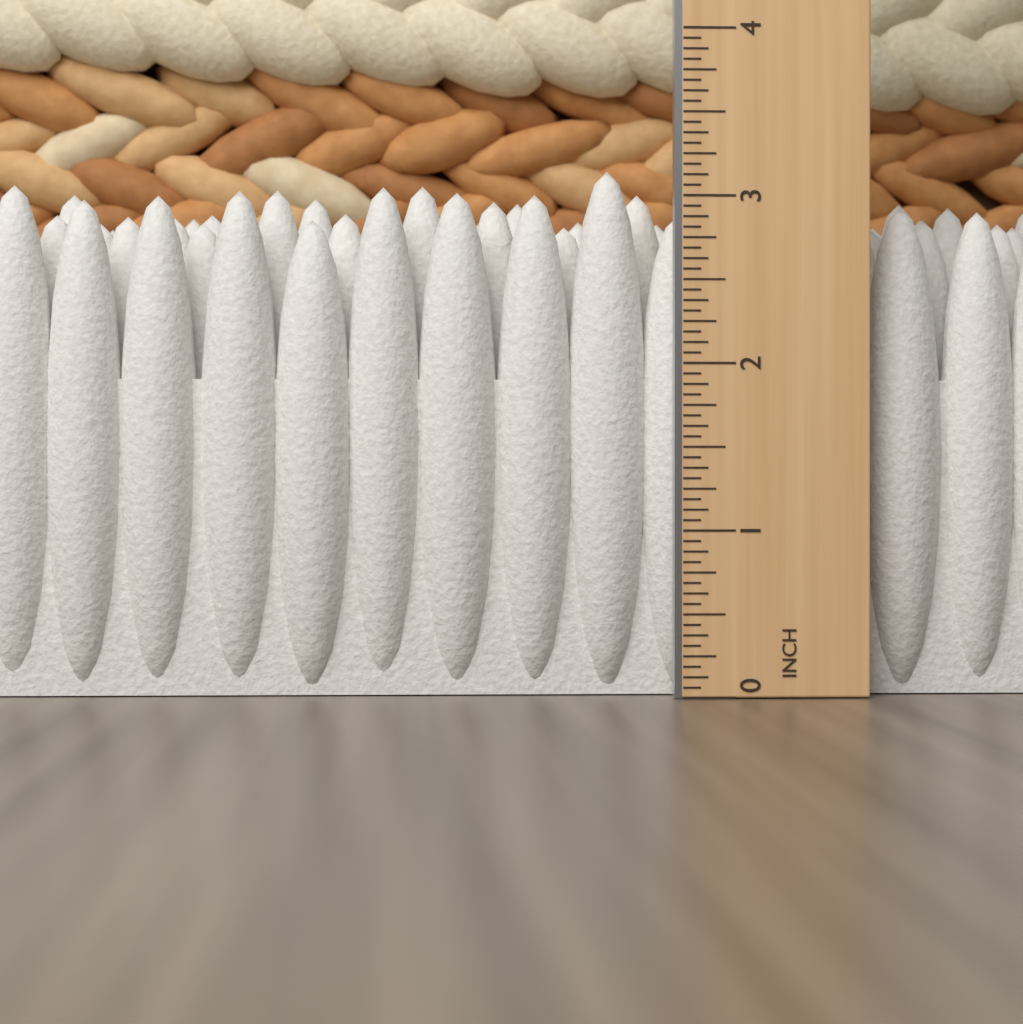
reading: 3.1875 in
